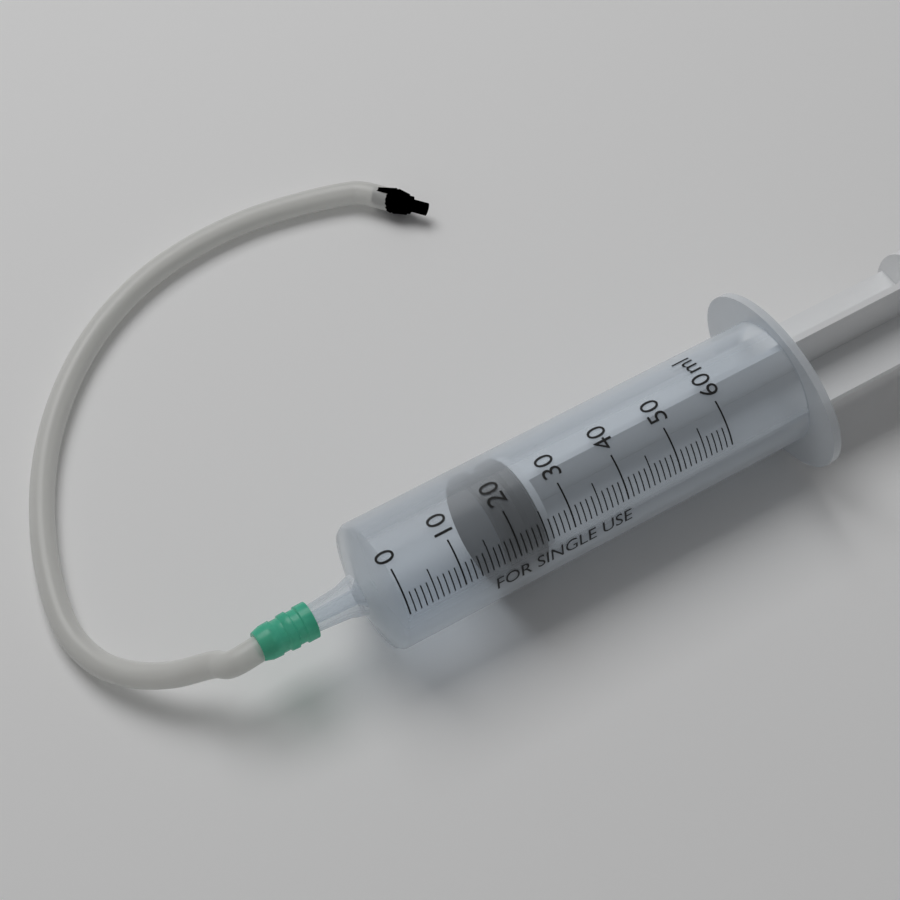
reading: 18 ml
